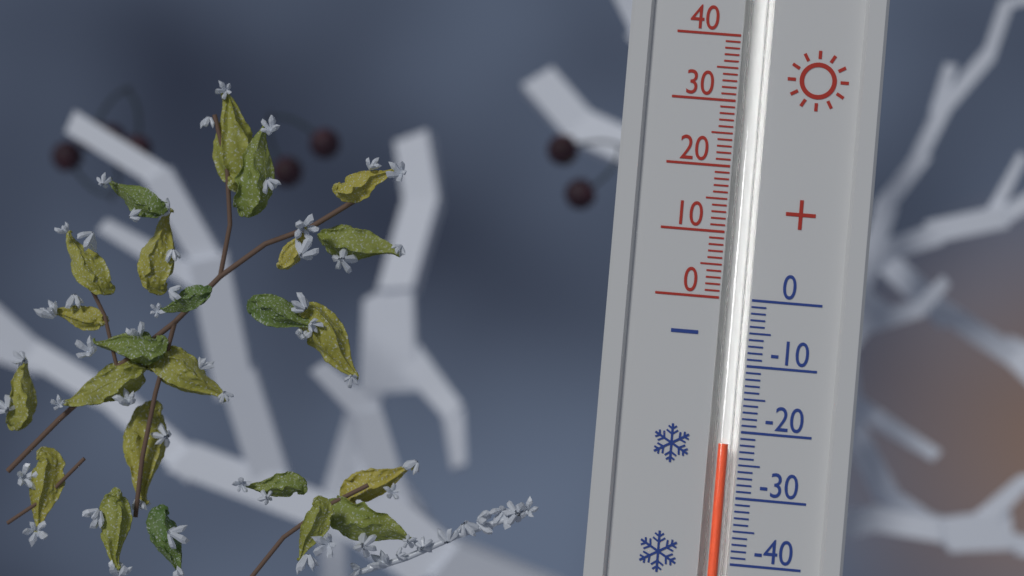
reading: -22 (no unit)
